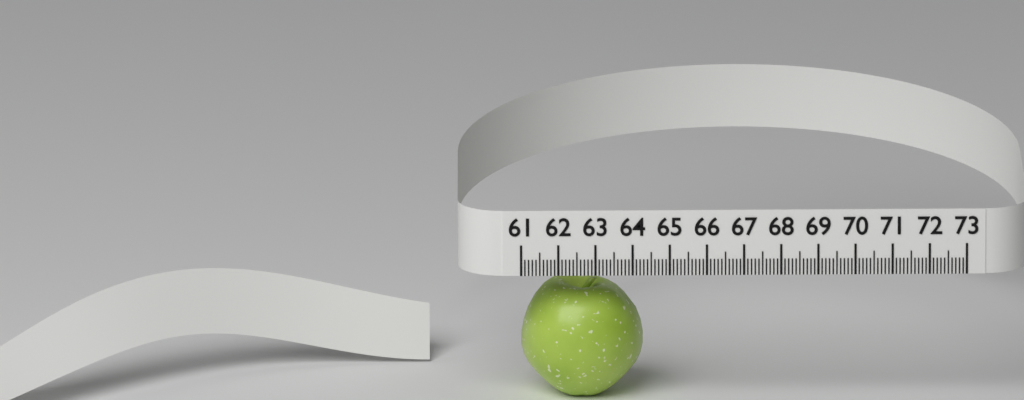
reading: 64.3 (no unit)
